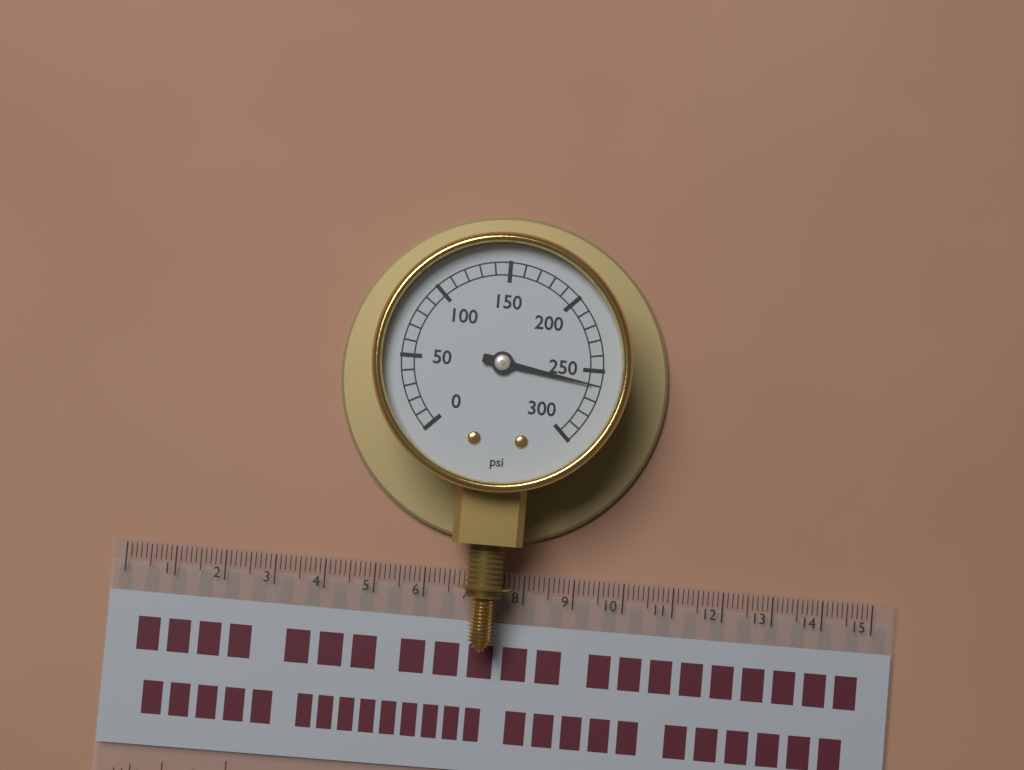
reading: 260 psi
